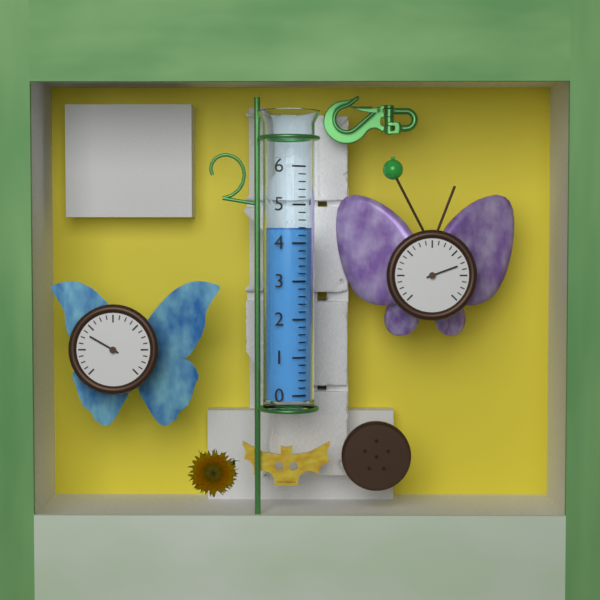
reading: 4.4 (no unit)
